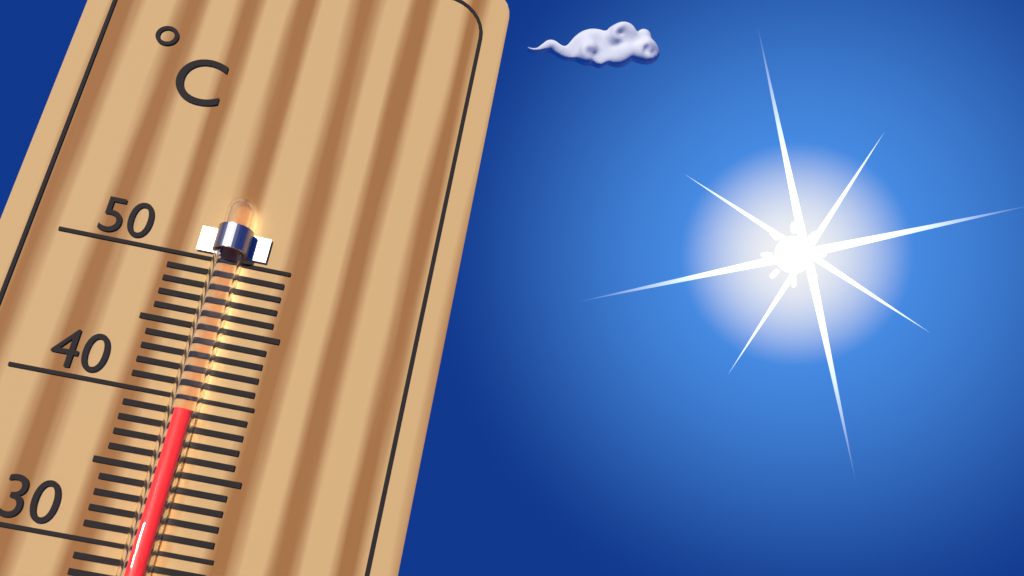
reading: 39 °C
